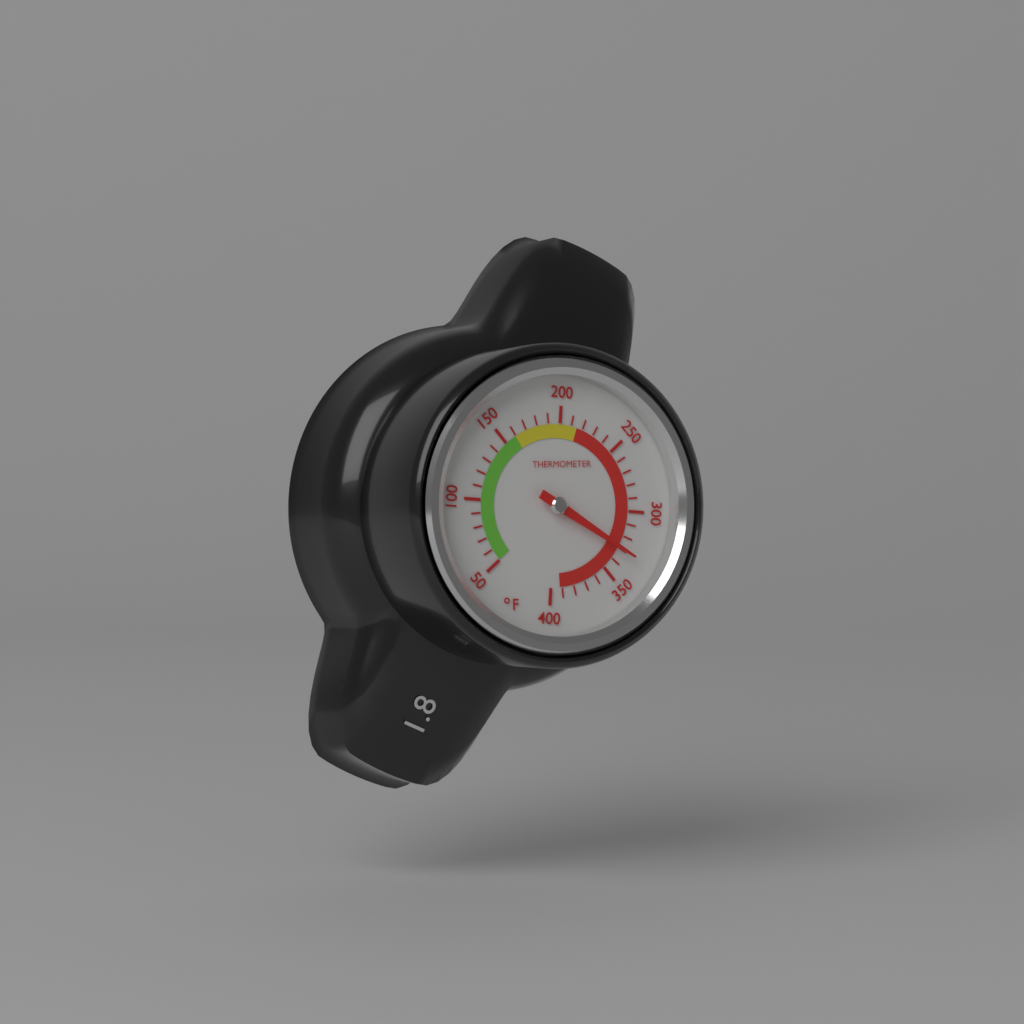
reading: 330 °F
